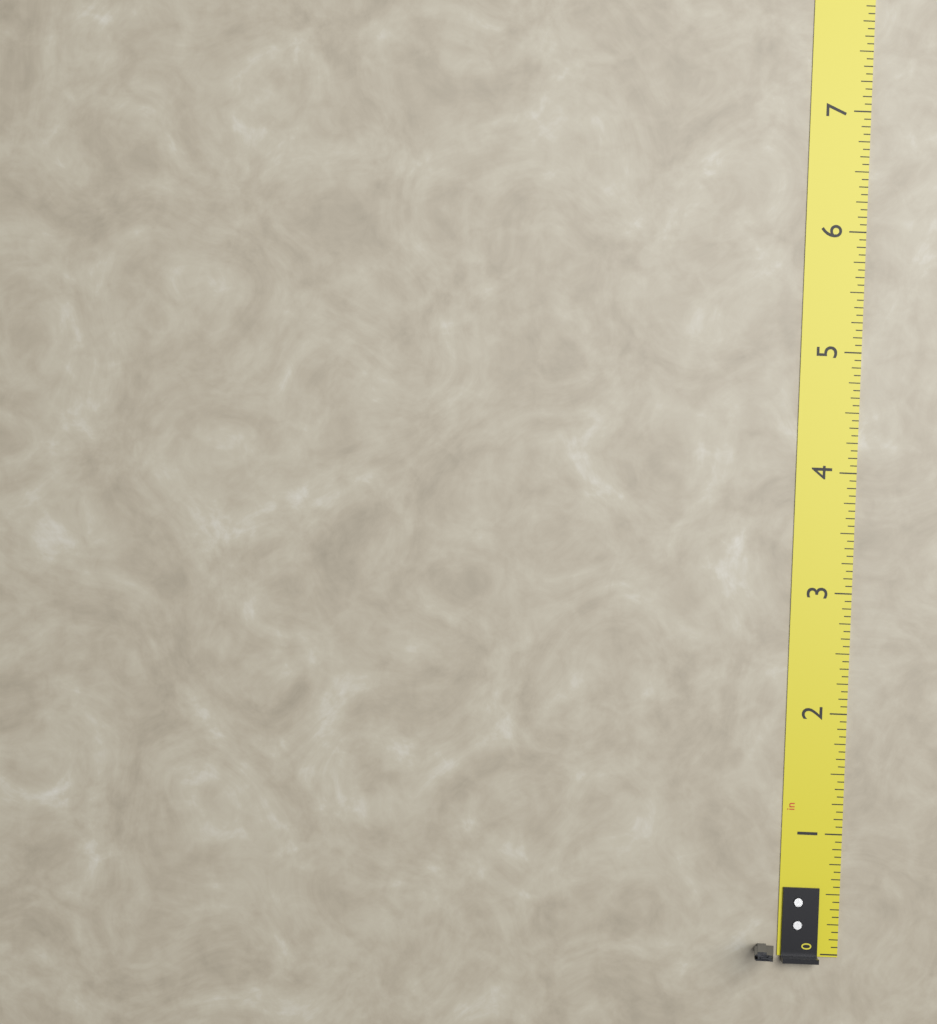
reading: 0.1250 in
